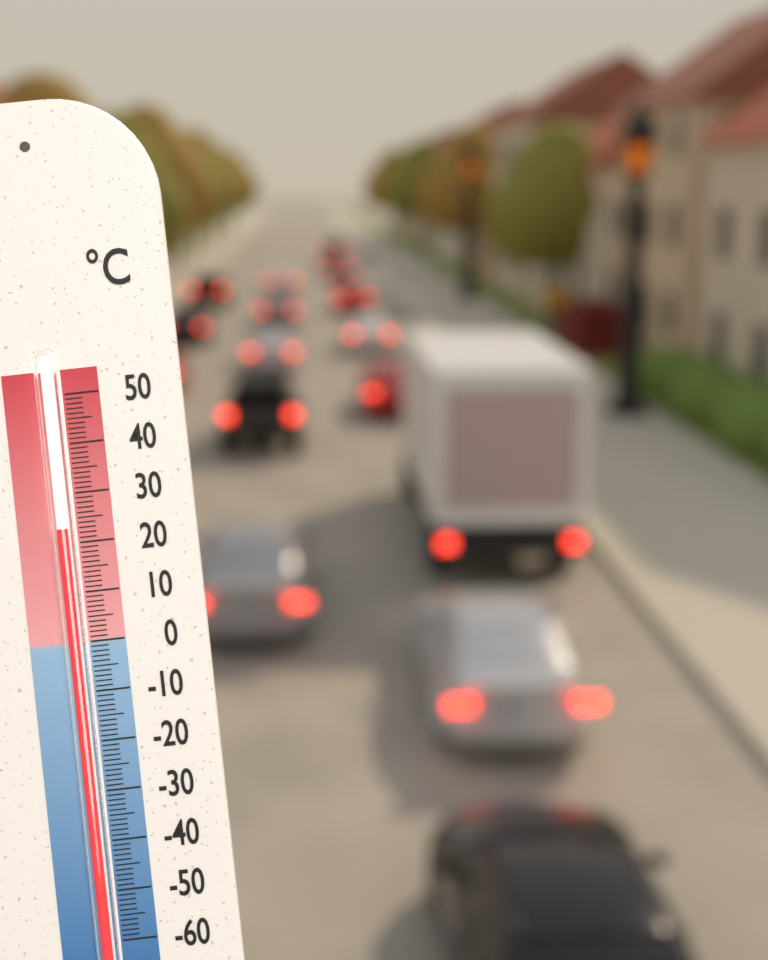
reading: 23 °C
